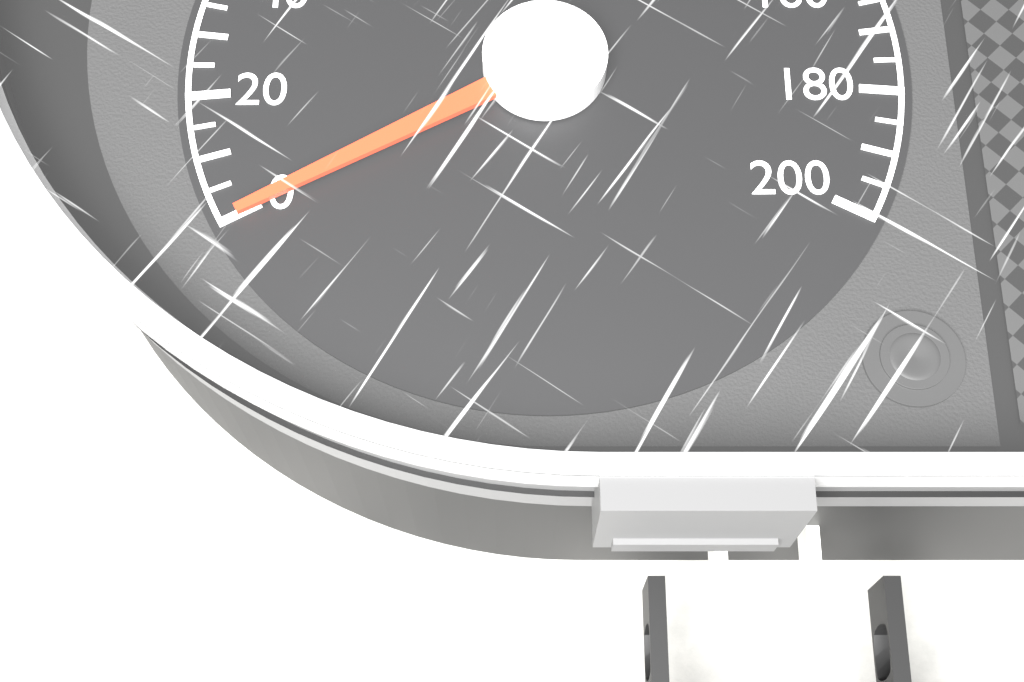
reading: 0 km/h
